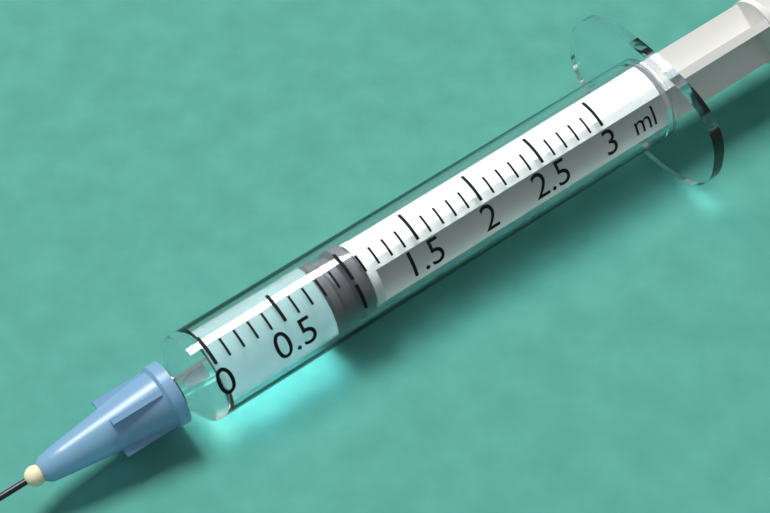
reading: 0.8 ml
